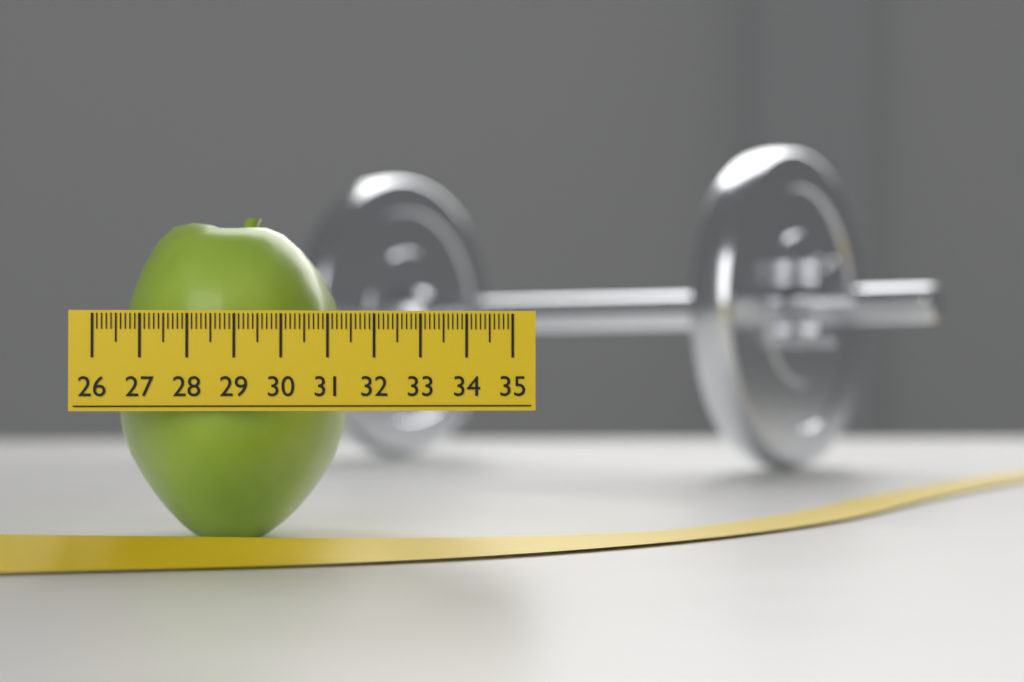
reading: 31.4 (no unit)
